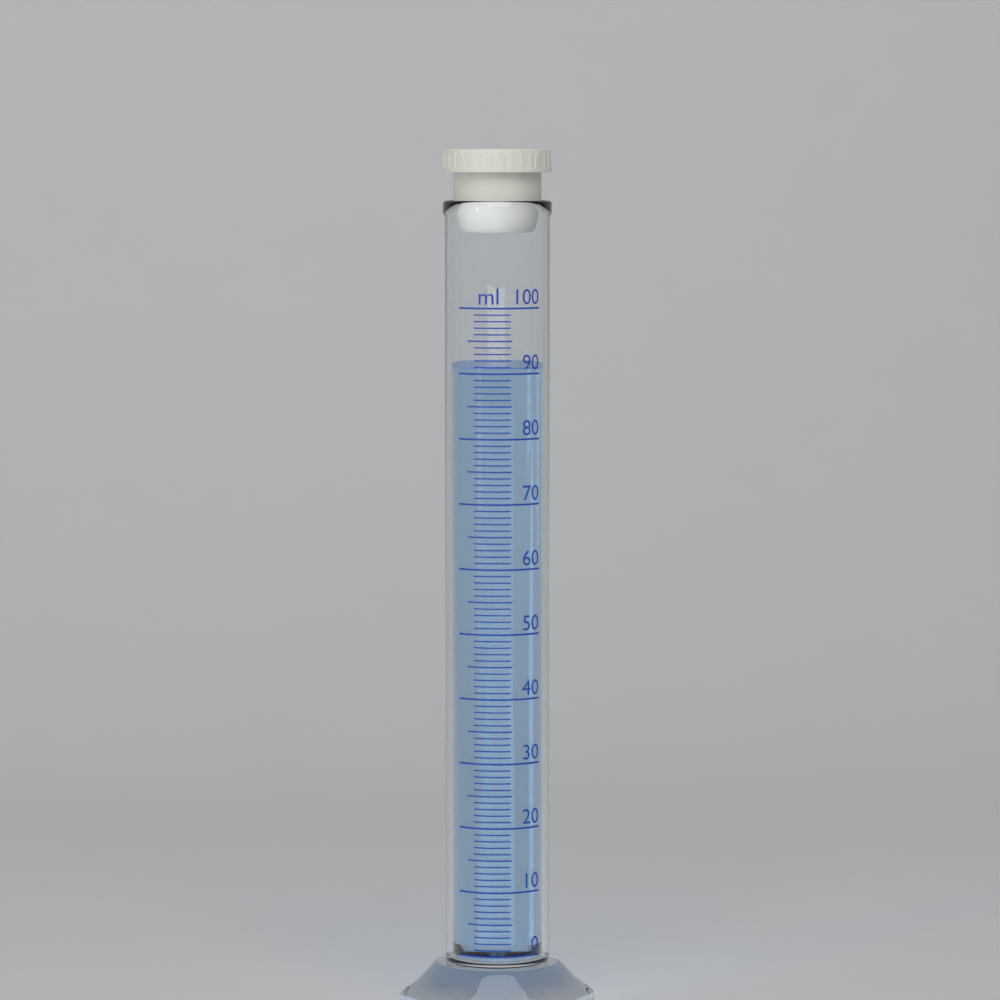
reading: 91 ml
